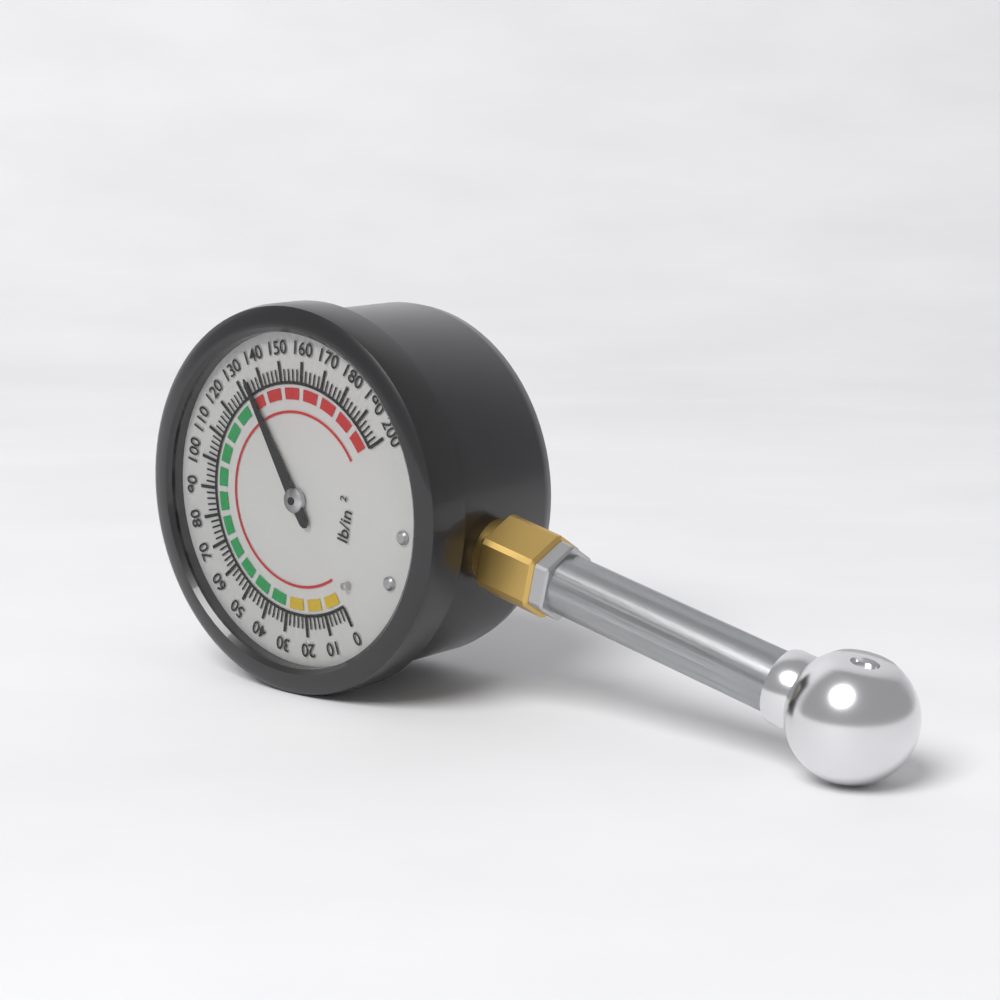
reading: 134 psi
